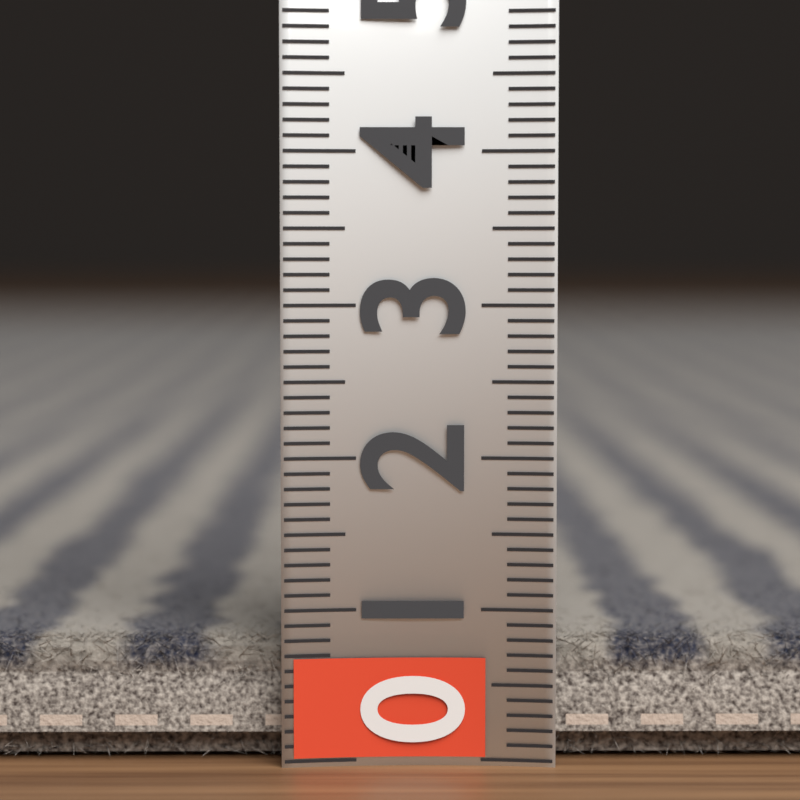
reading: 0.8 (no unit)
